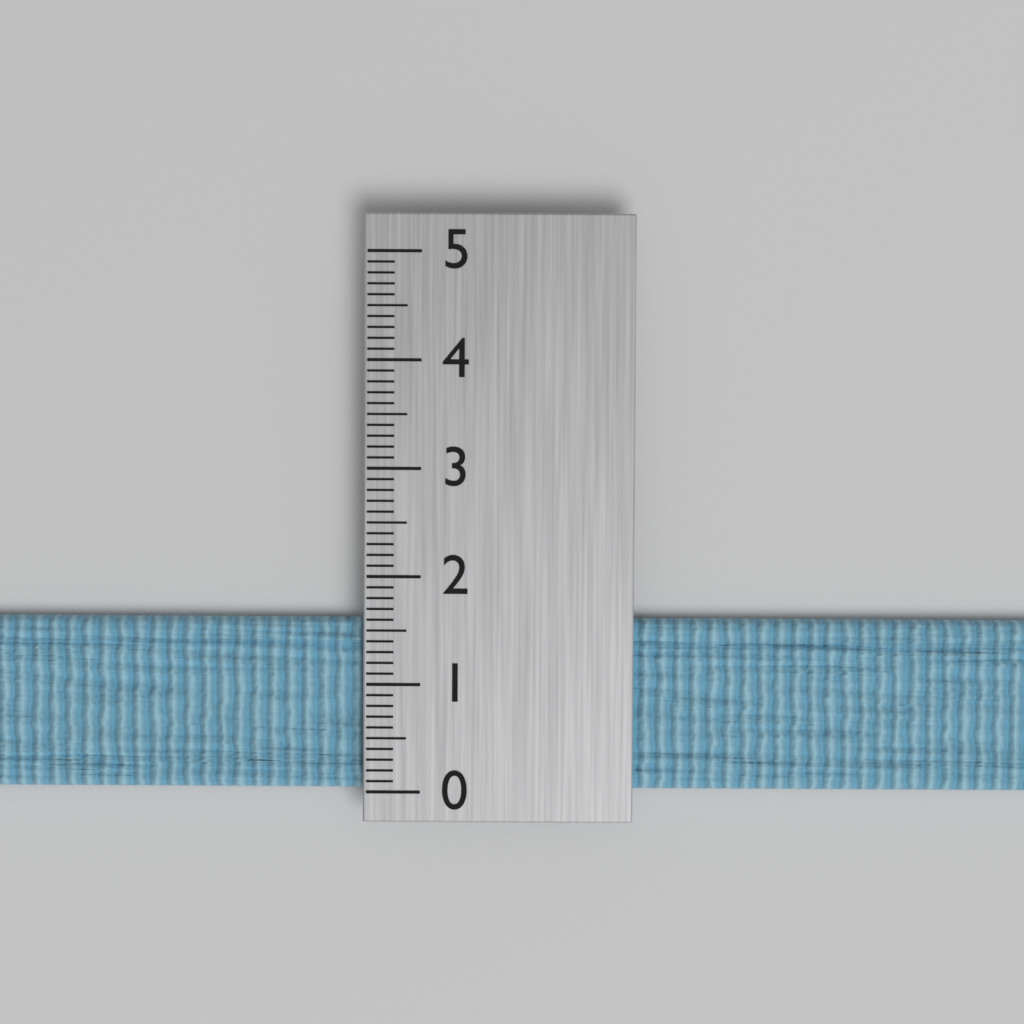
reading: 1.6 (no unit)
